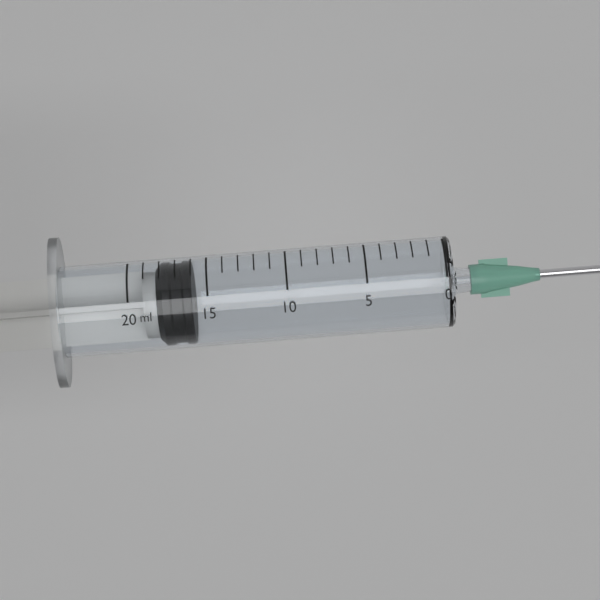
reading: 16 ml
